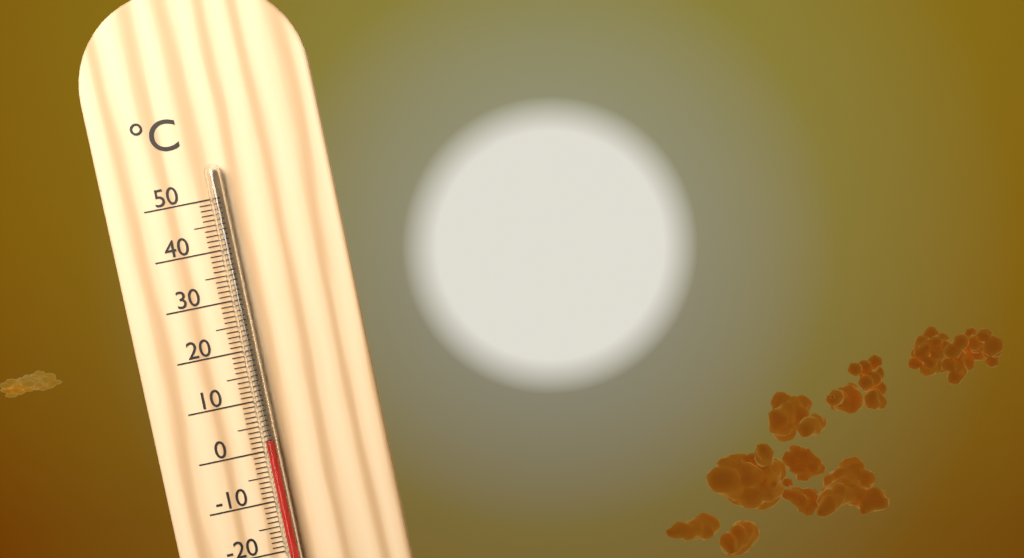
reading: 2 °C
